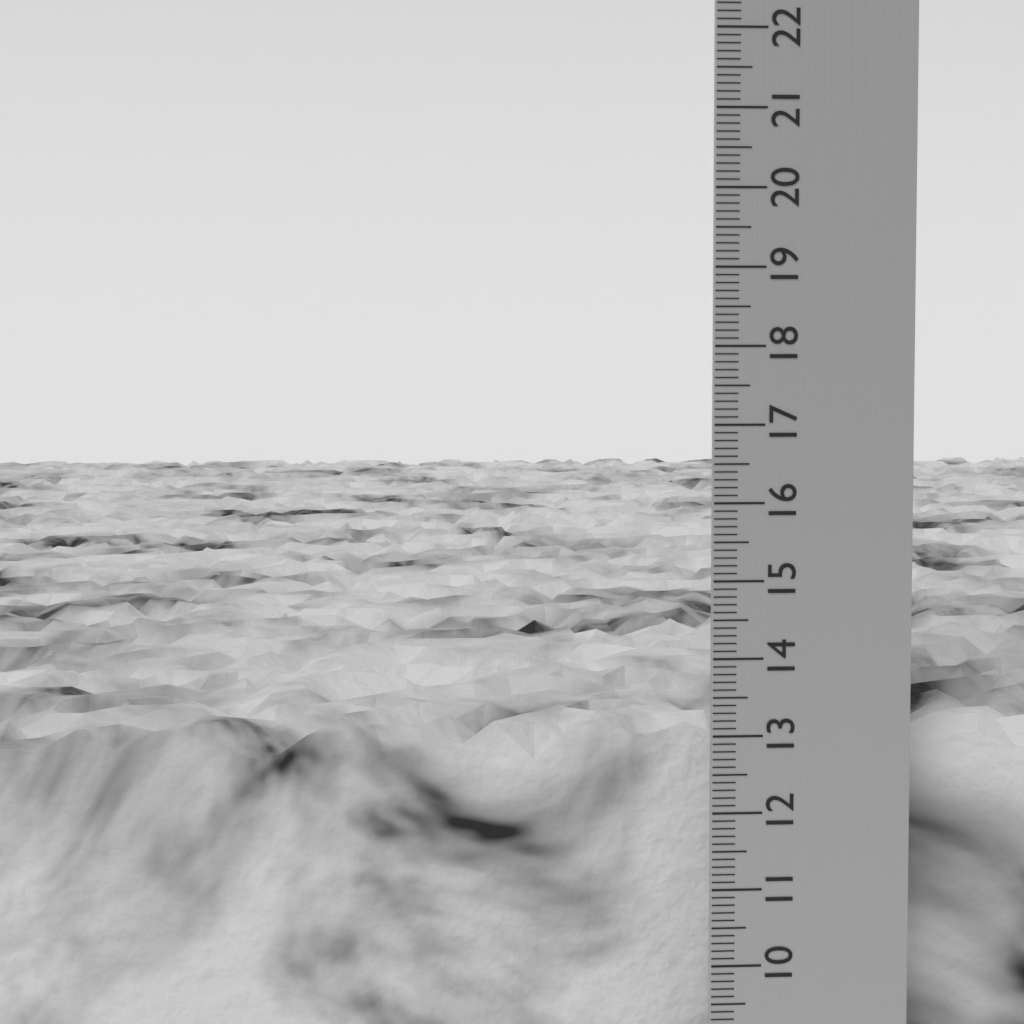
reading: 13.0 cm
